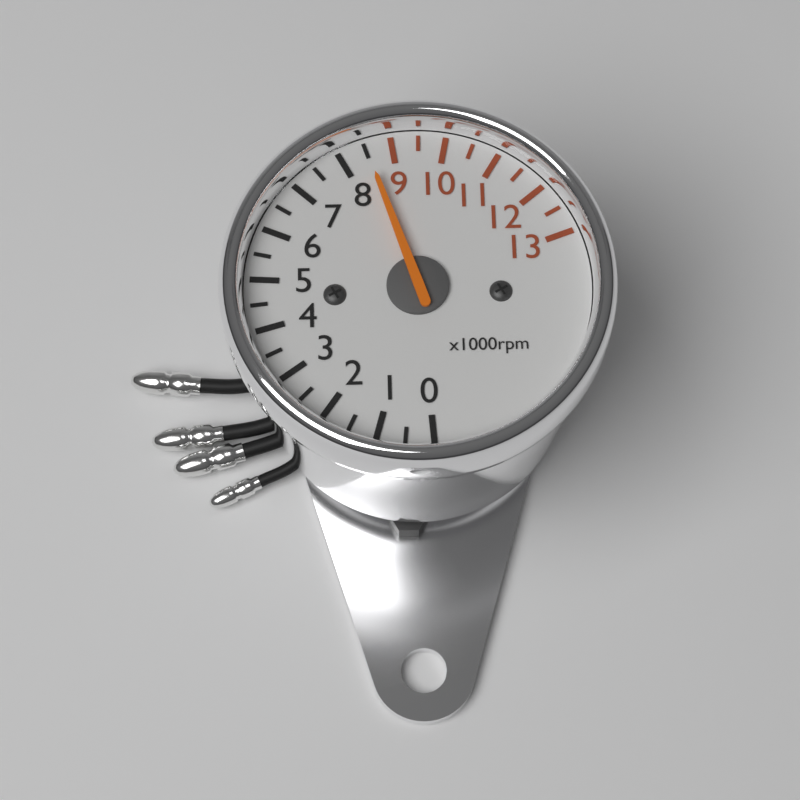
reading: 8500 rpm
